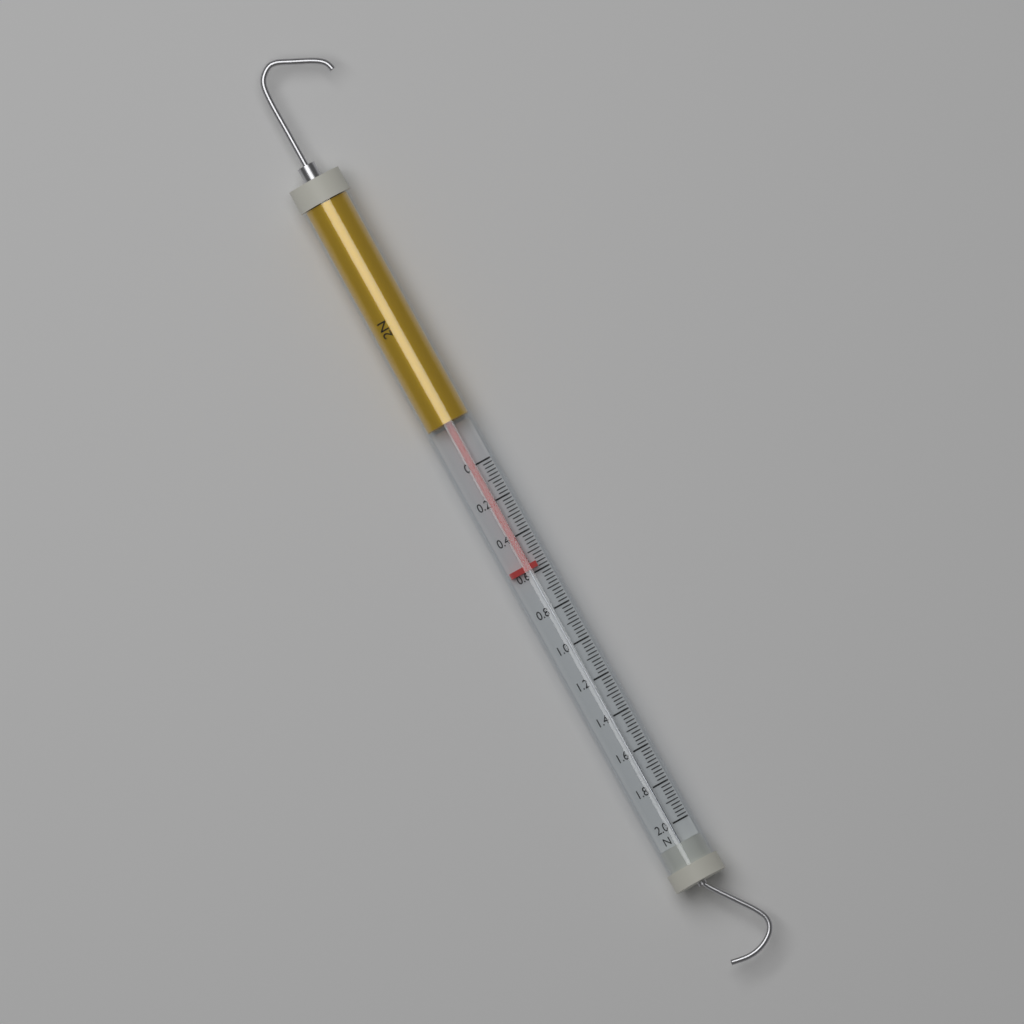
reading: 0.58 N
